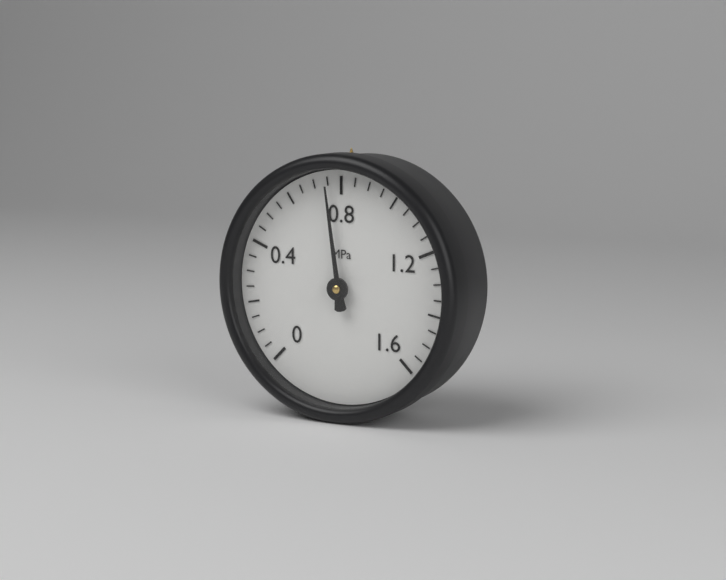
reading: 0.75 MPa
